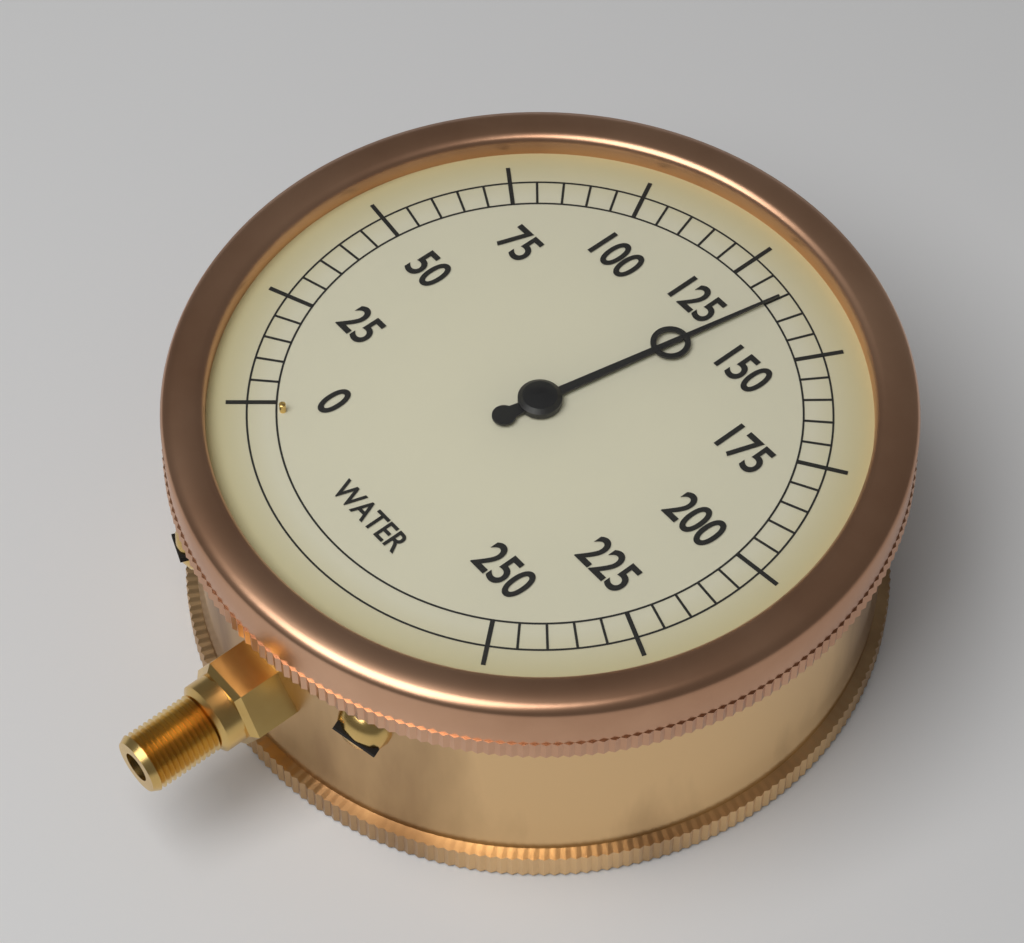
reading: 135 (no unit)
